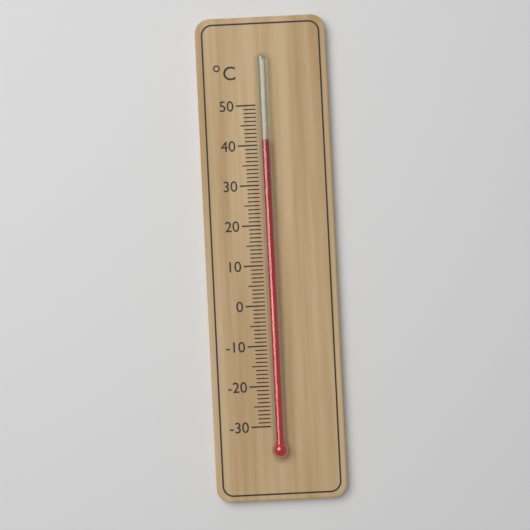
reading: 41 °C
